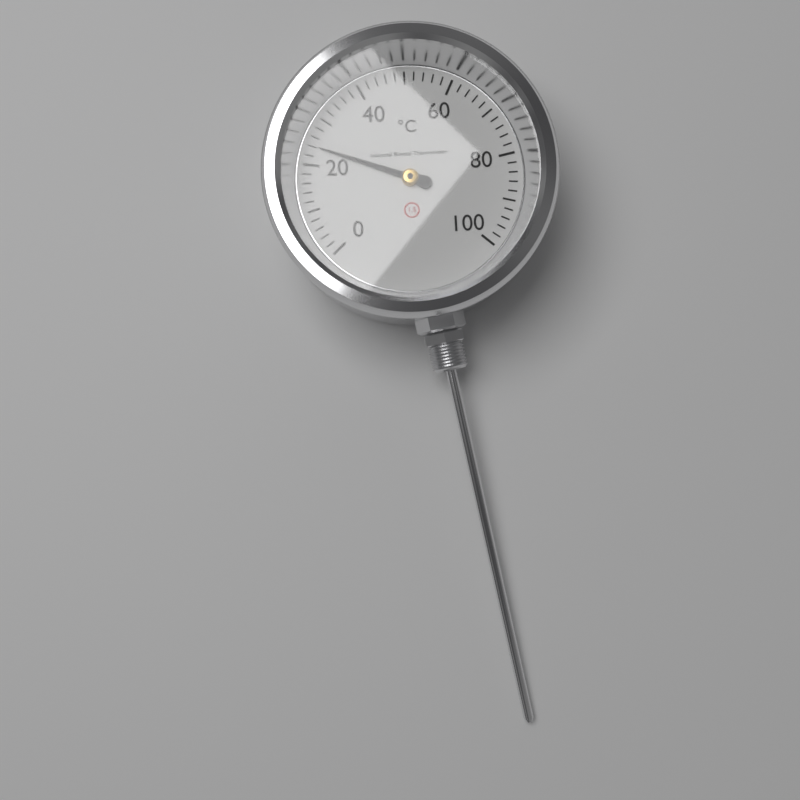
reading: 24 °C
